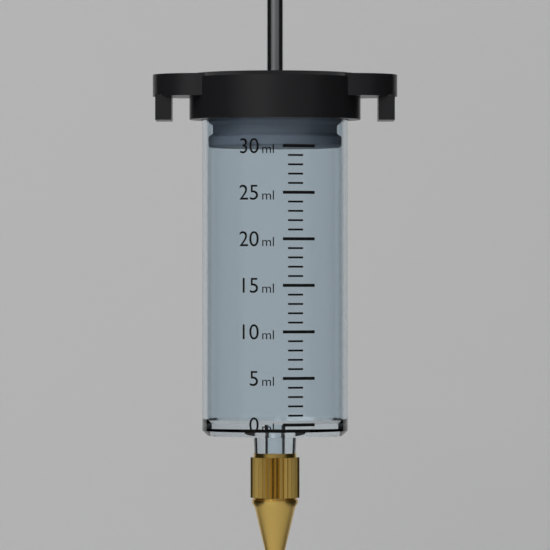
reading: 30 ml
